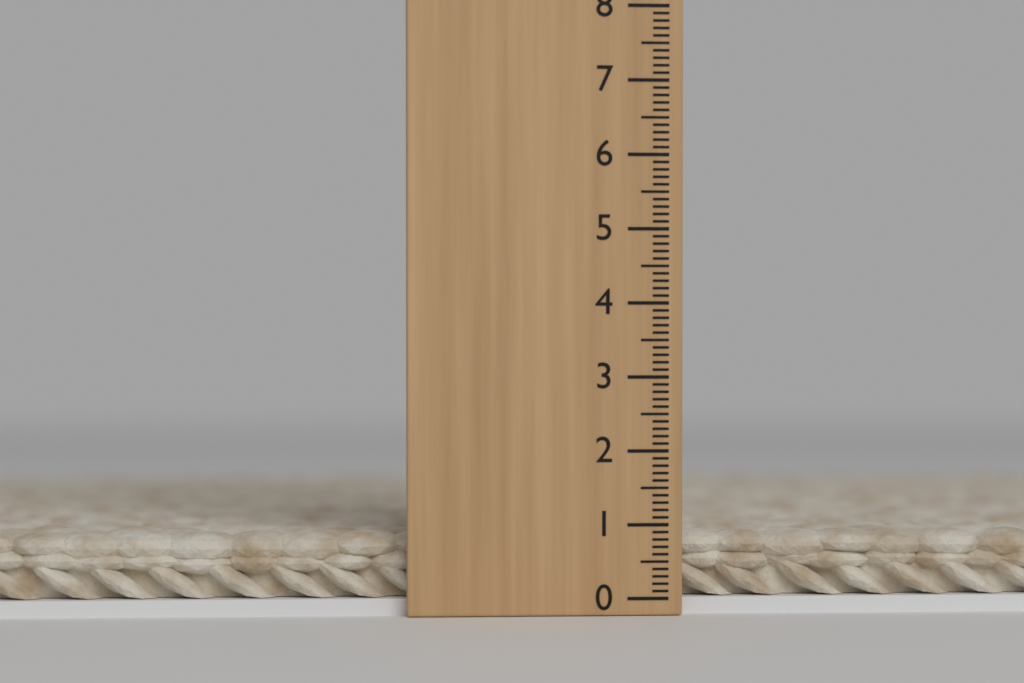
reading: 0.9 (no unit)
